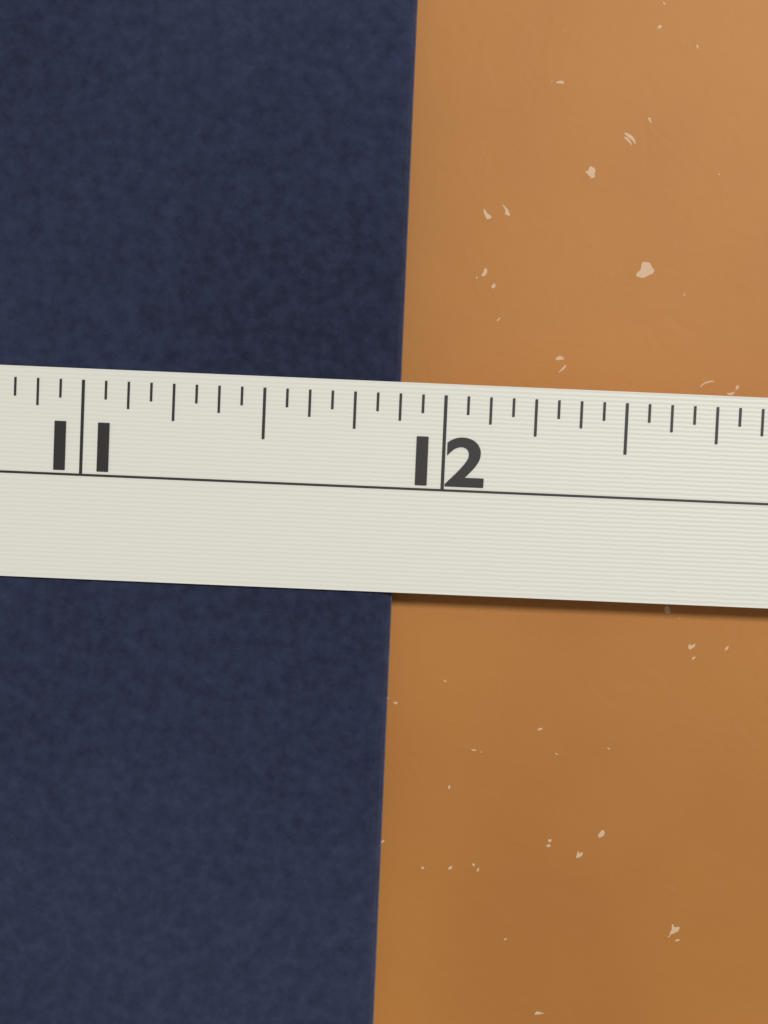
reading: 11.8750 in
